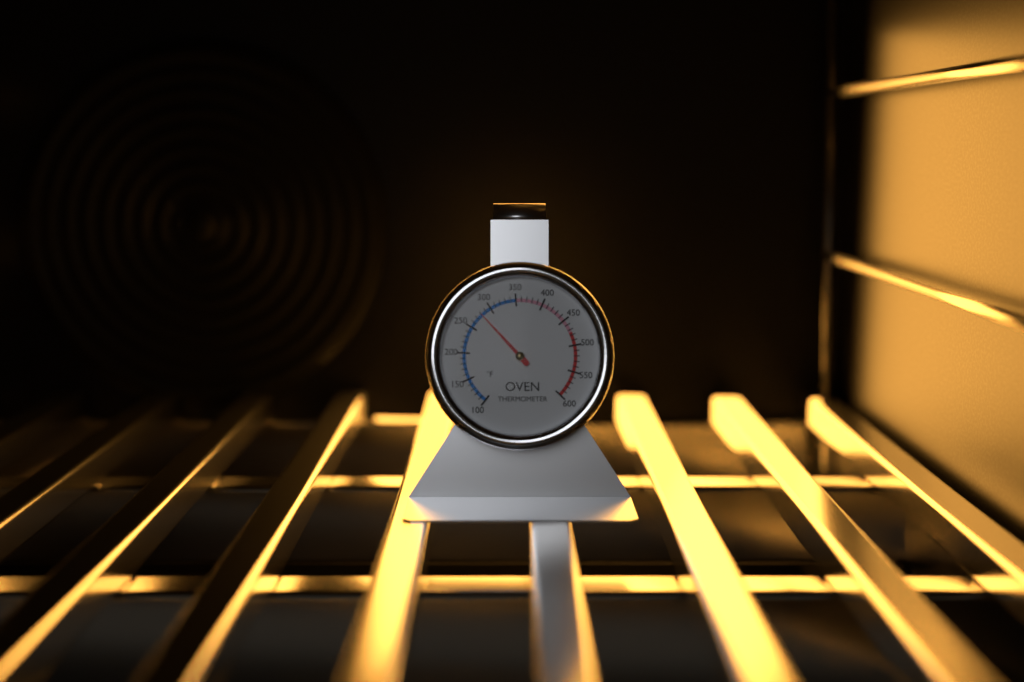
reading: 280 °F
